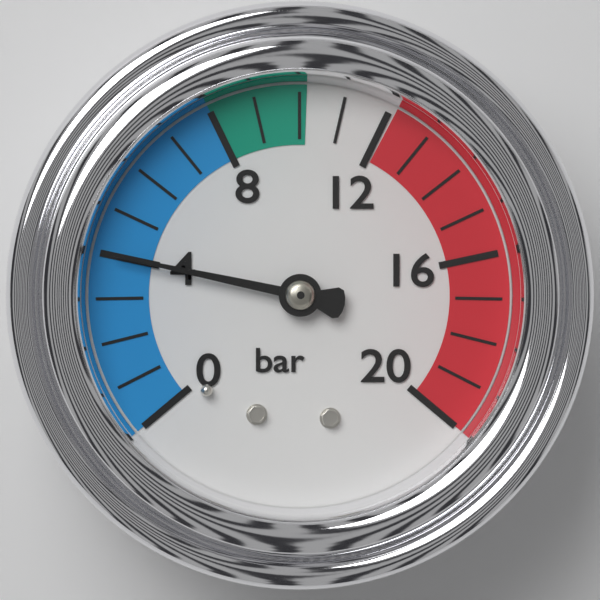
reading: 4 bar
